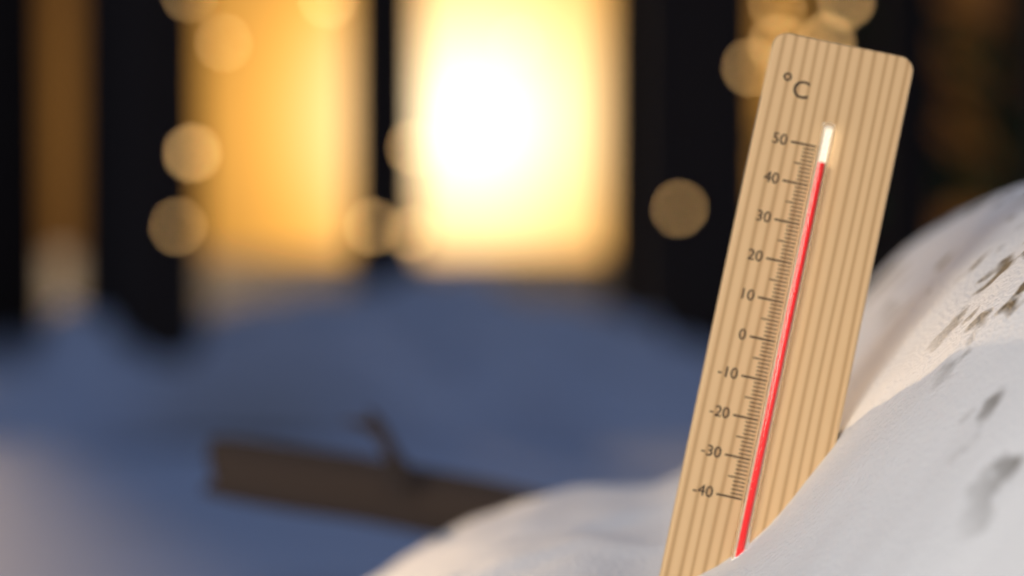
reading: 46 °C
